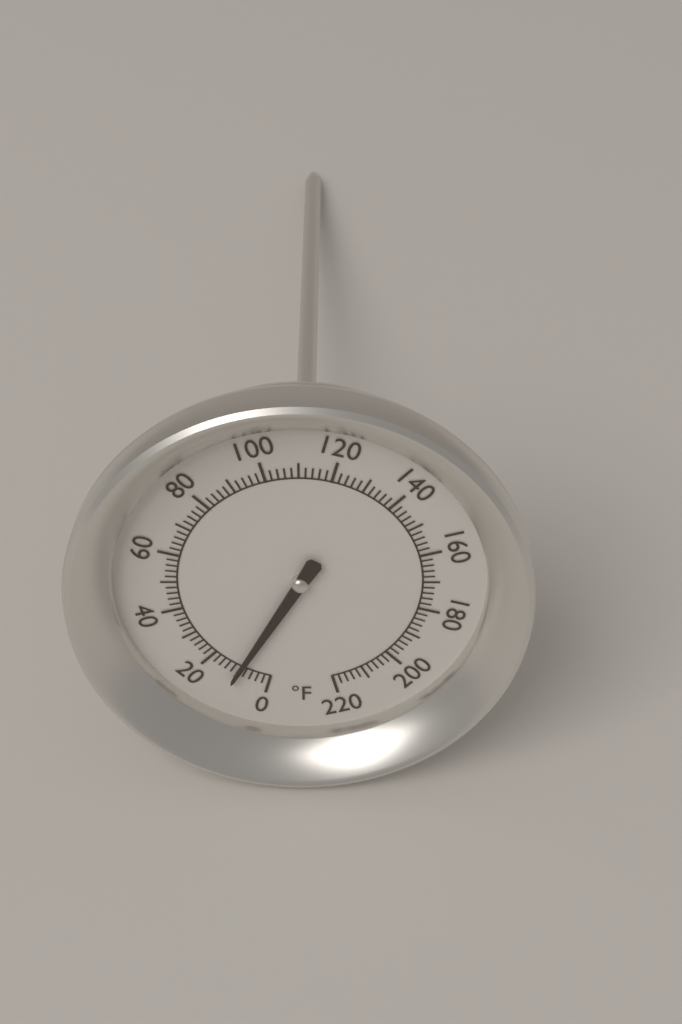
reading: 10 °F
